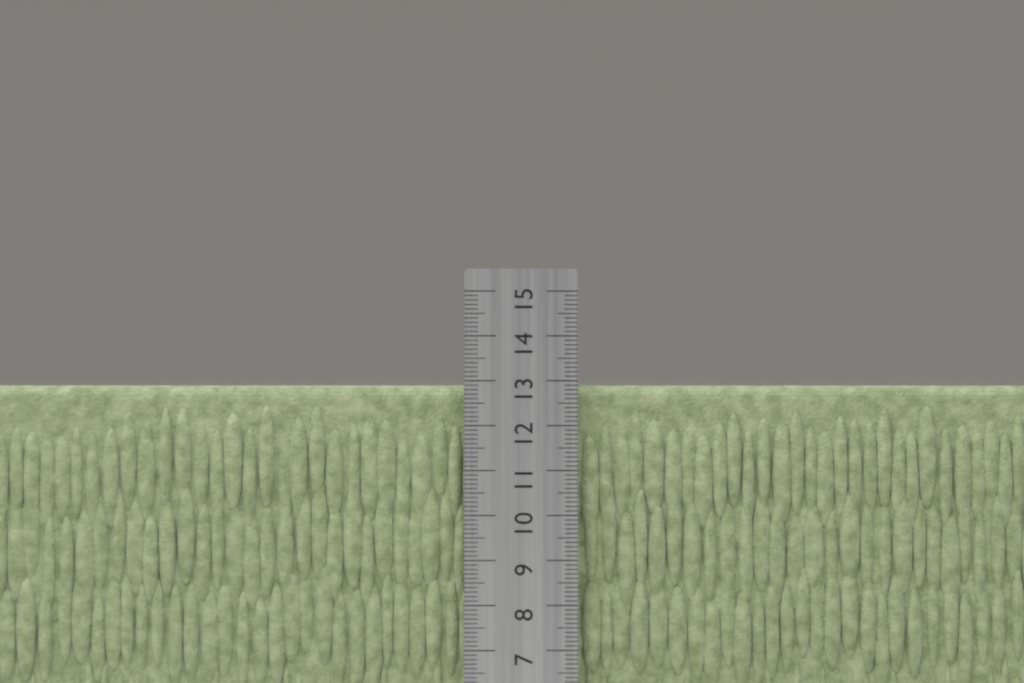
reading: 12.9 cm
